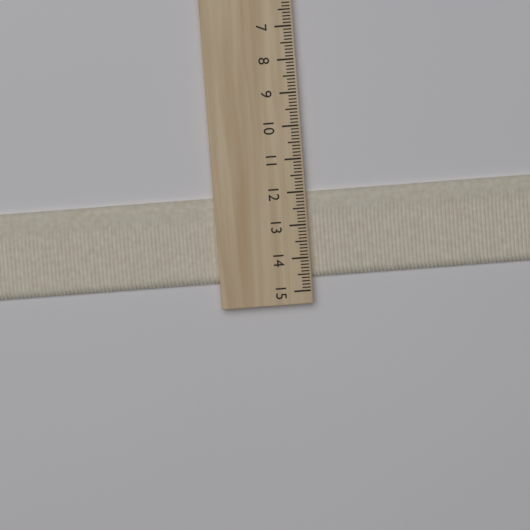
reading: 14.6 cm
